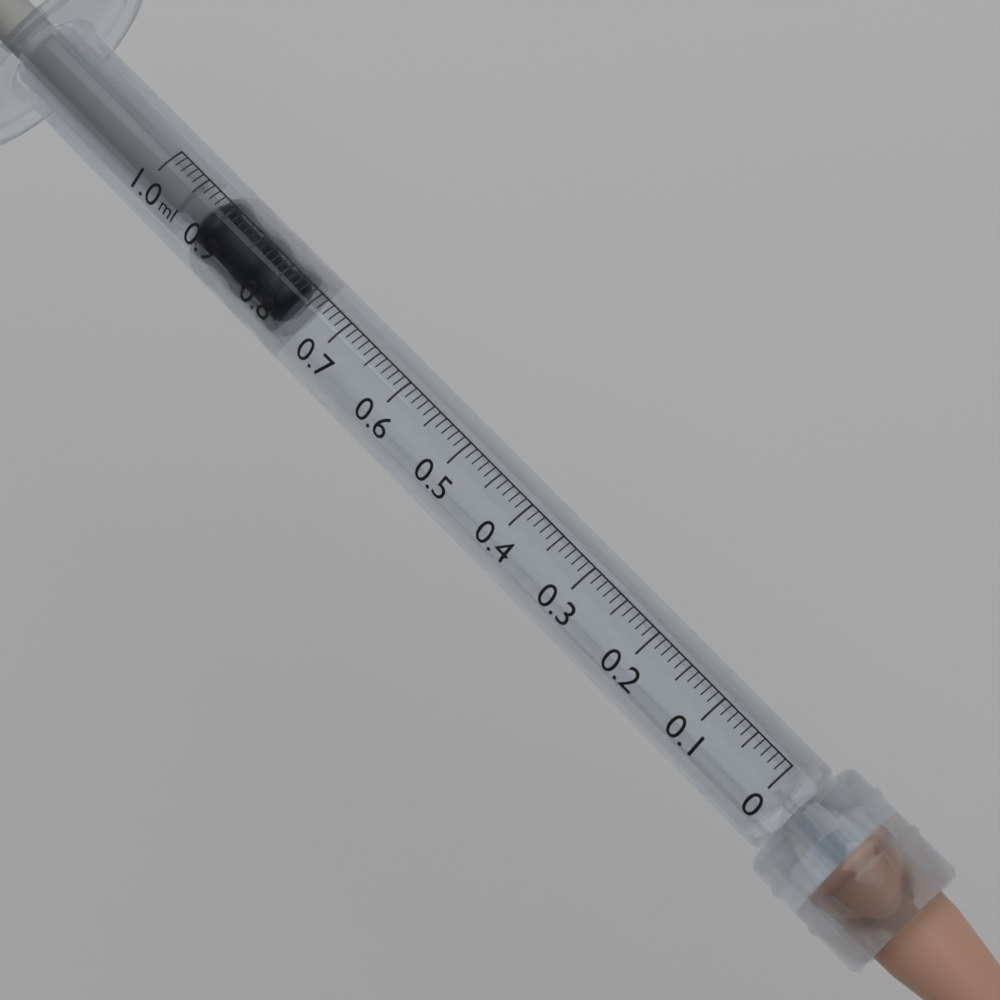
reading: 0.77 ml
